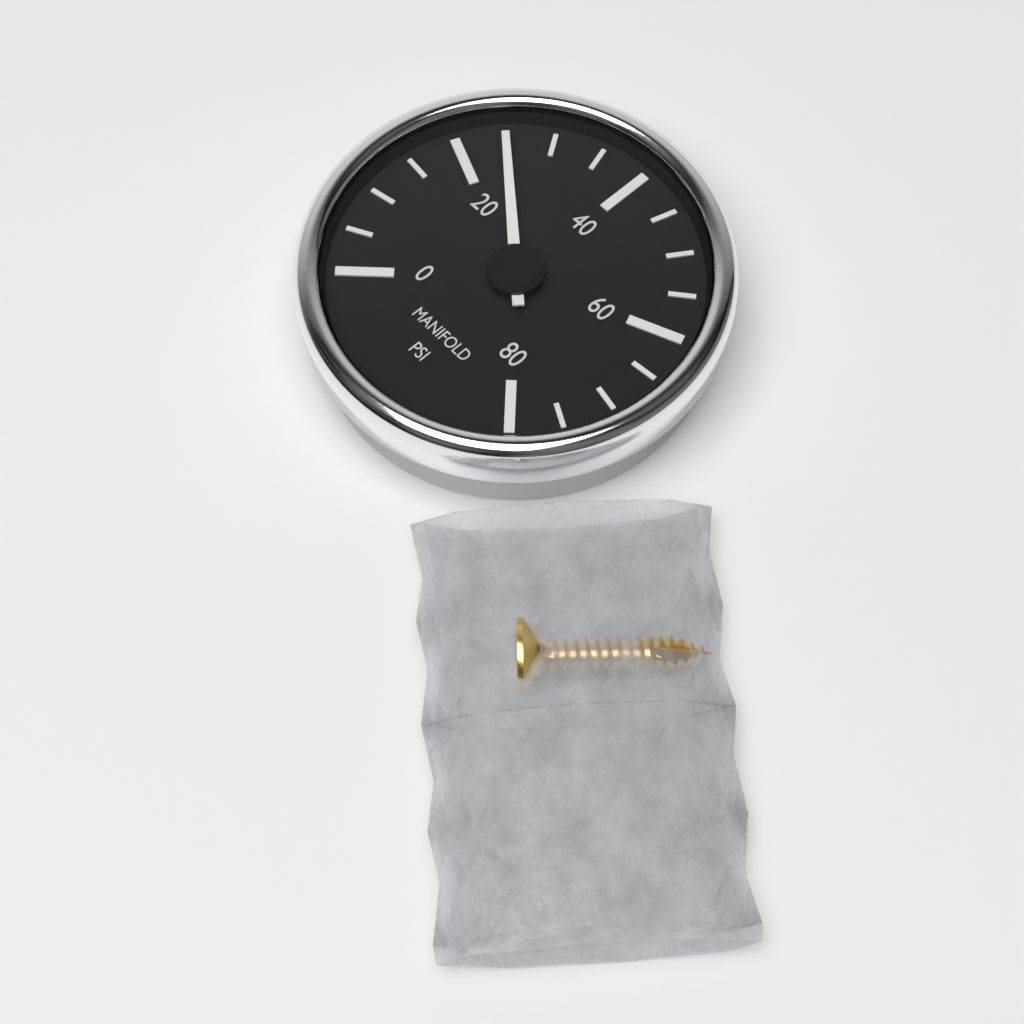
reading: 25 psi
